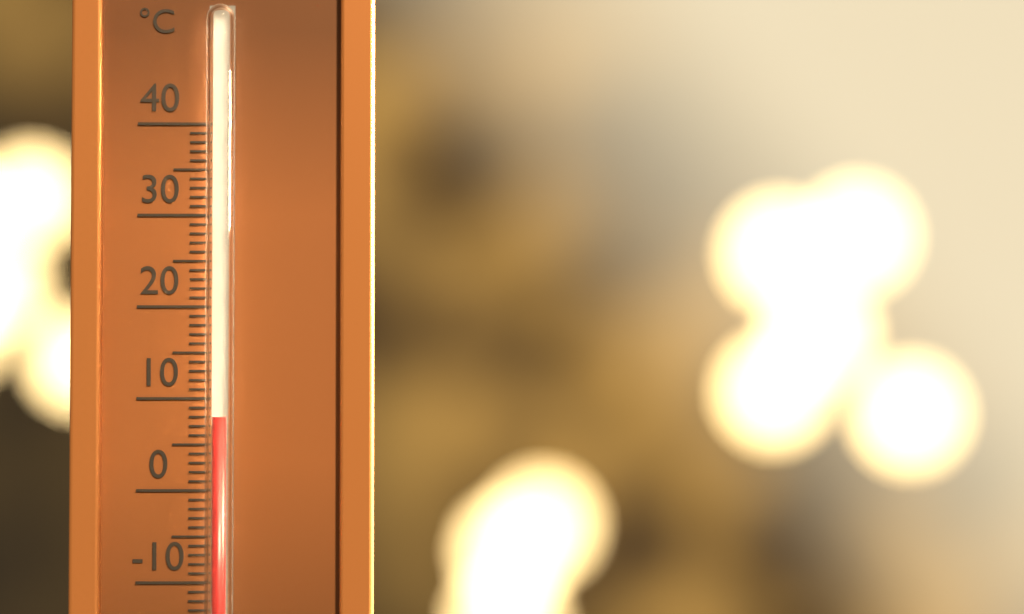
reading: 8 °C
